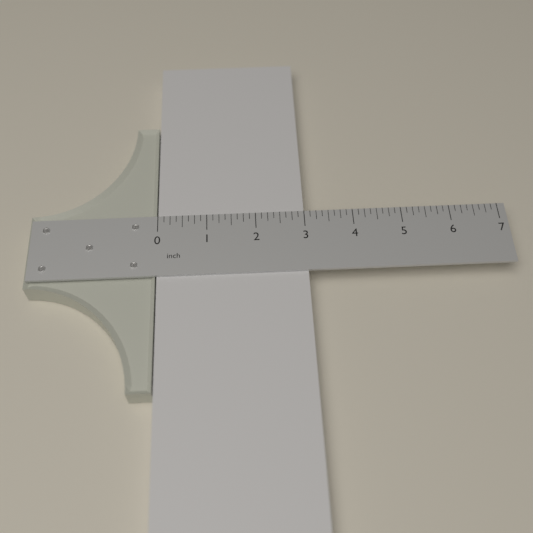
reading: 3.000 inch
